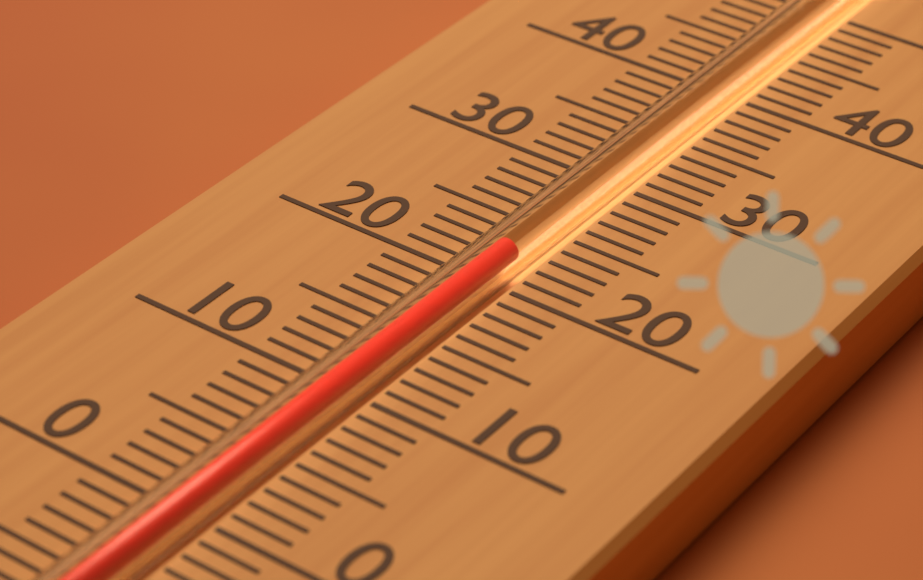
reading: 22 (no unit)
